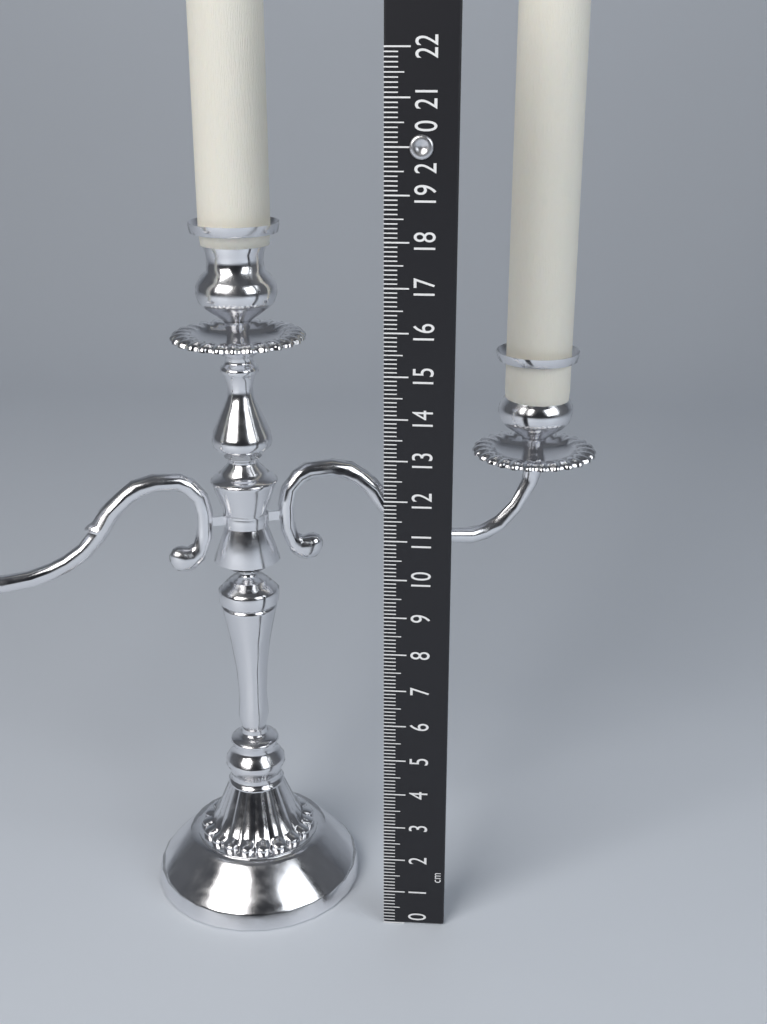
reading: 18.1 cm
